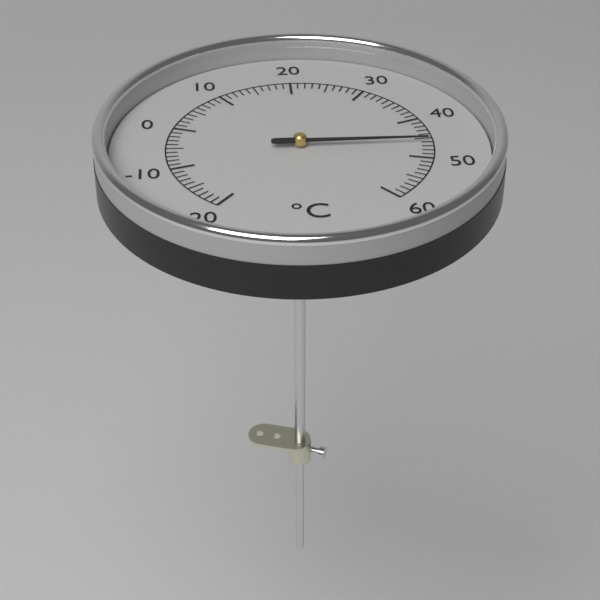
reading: 46 °C
